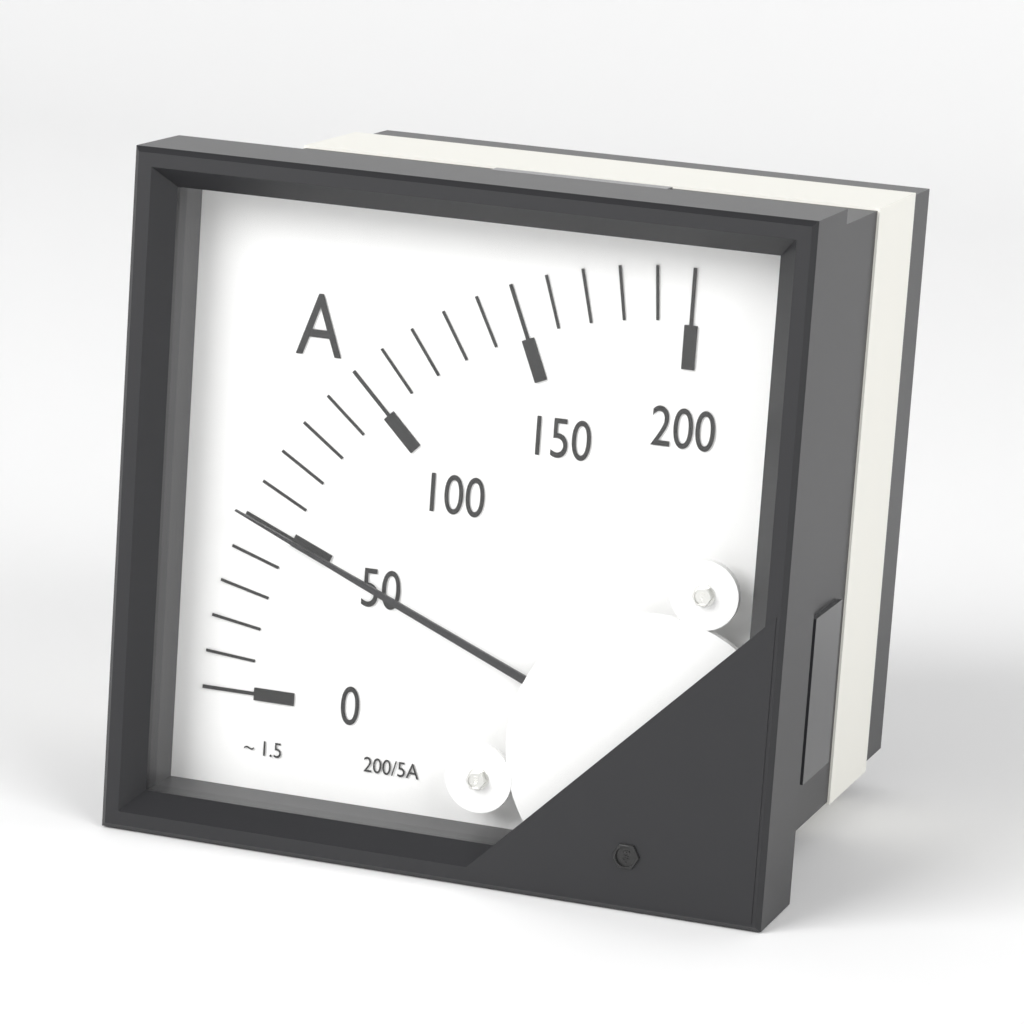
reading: 50 A
